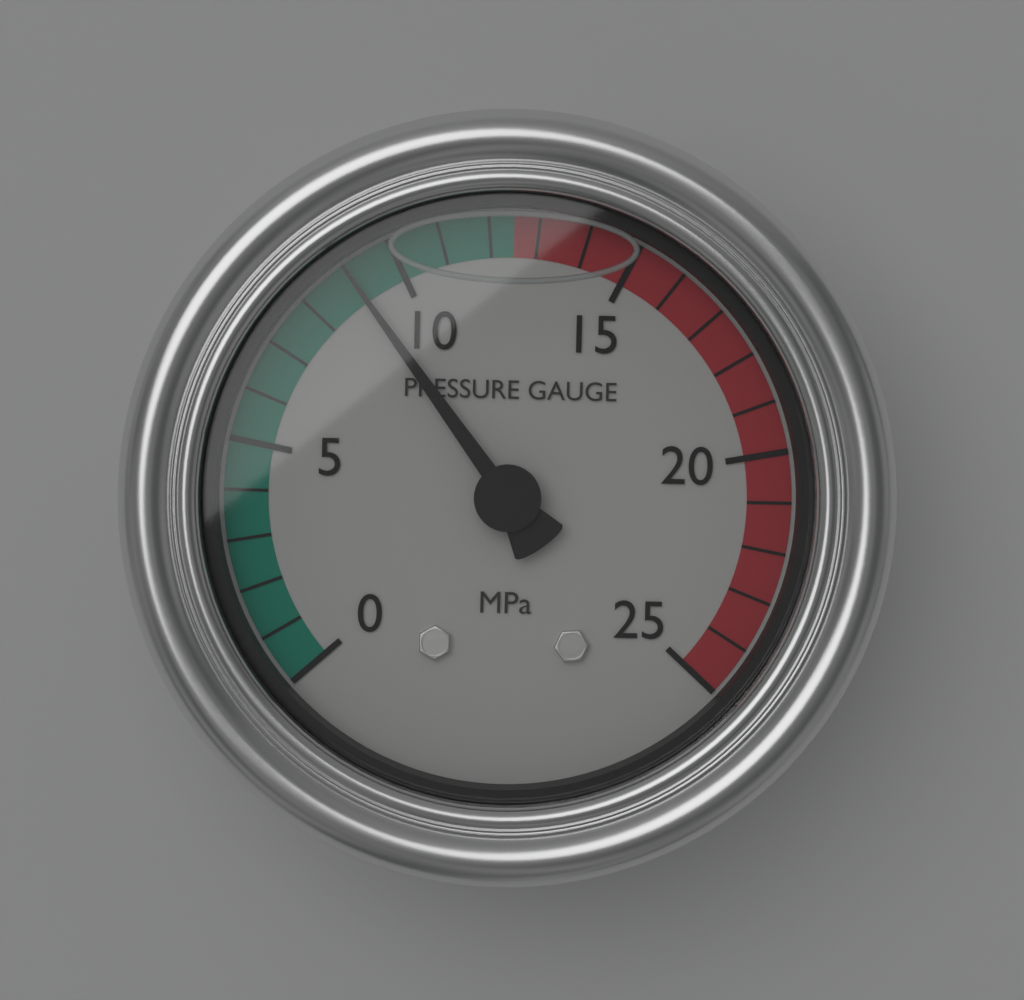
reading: 9 MPa
